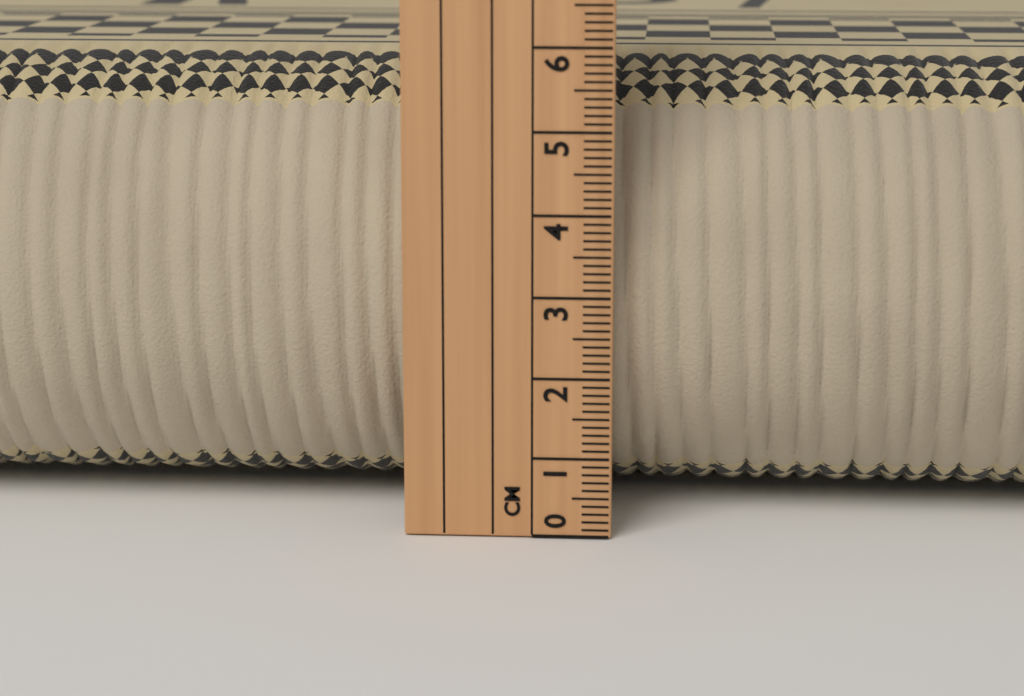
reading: 5.7 cm
